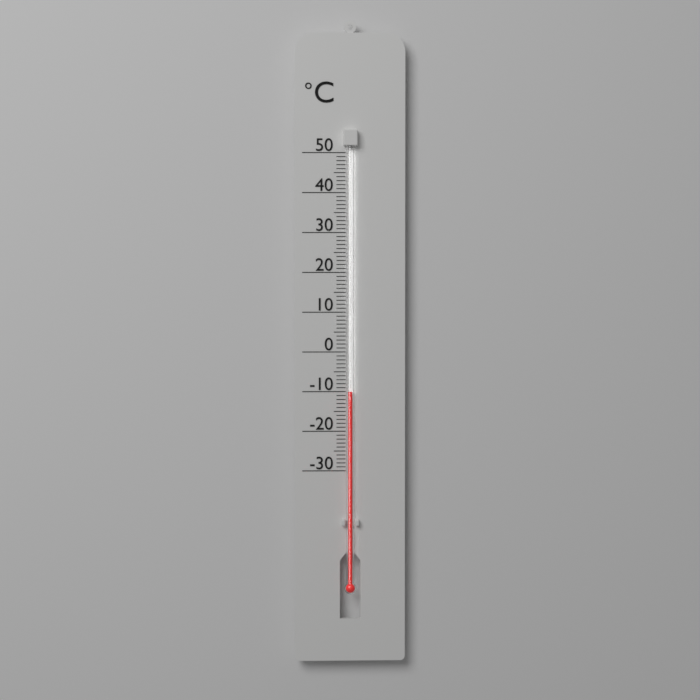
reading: -10 °C
